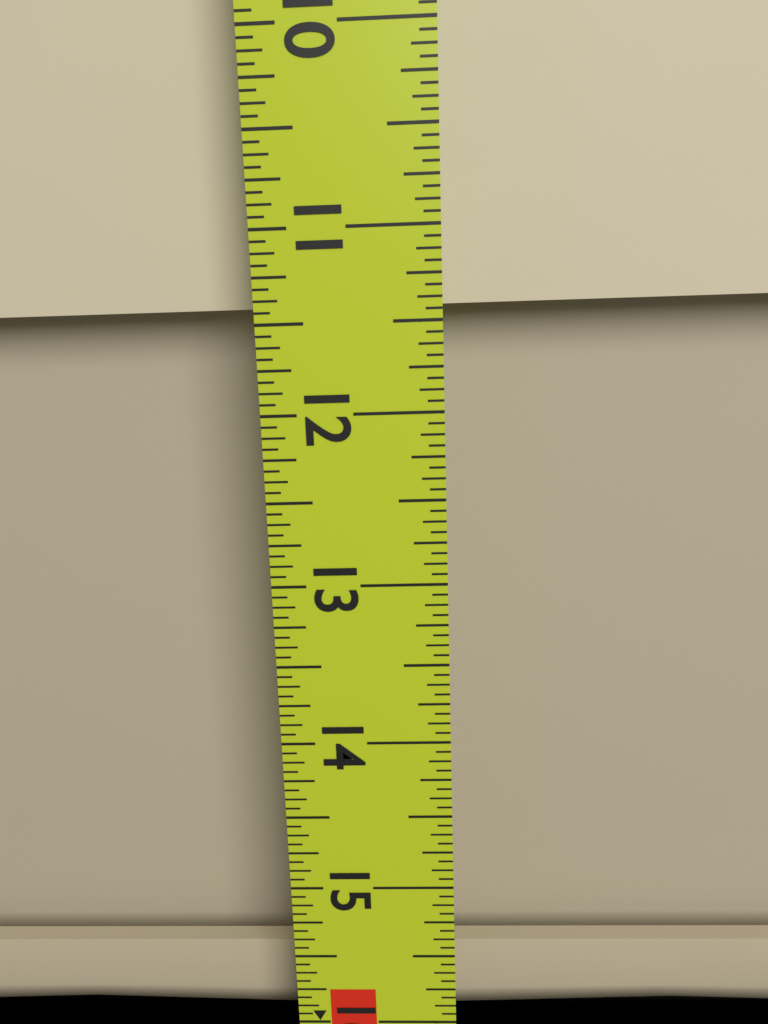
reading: 11.4375 in
